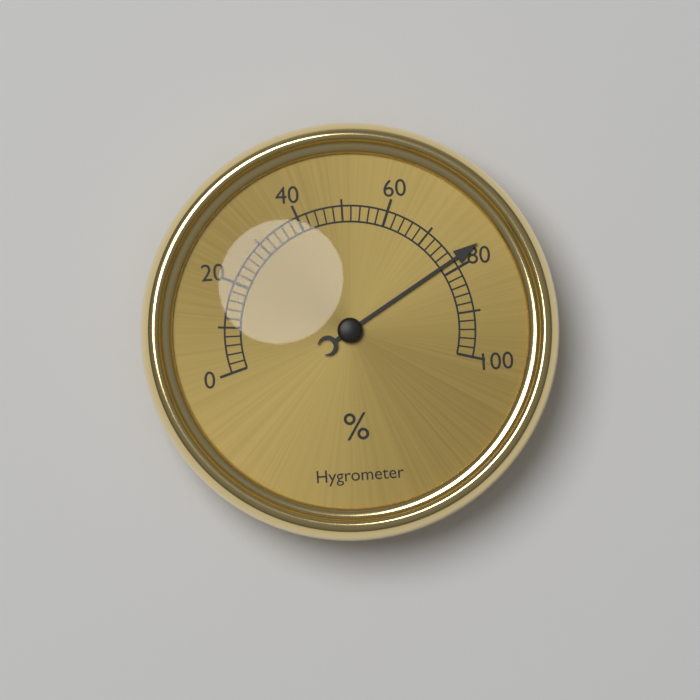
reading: 78 %
